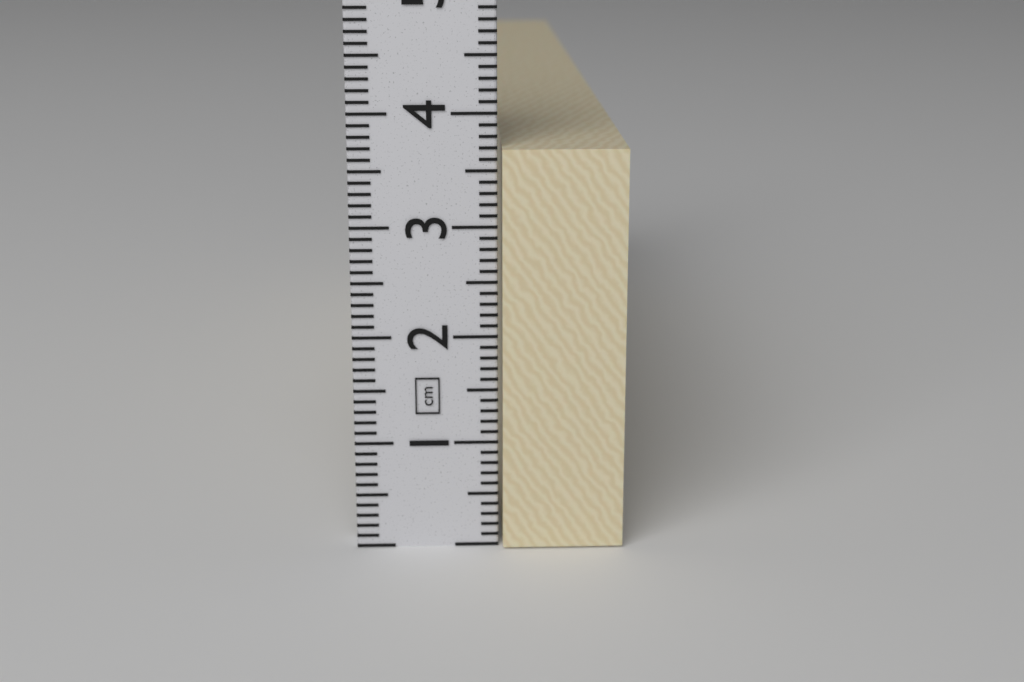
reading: 3.7 cm
